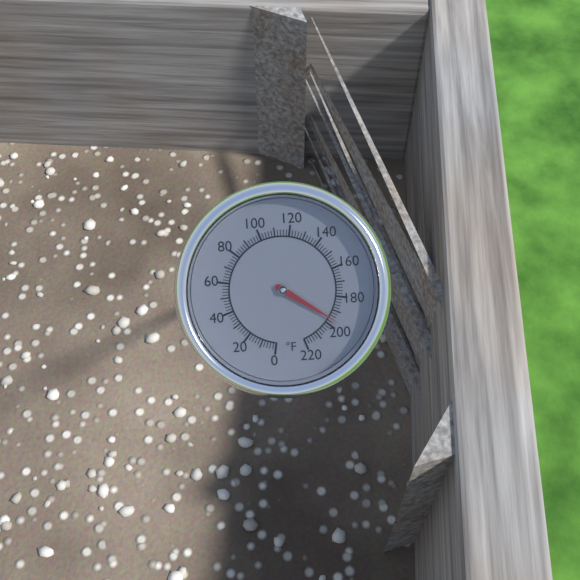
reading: 196 °F
